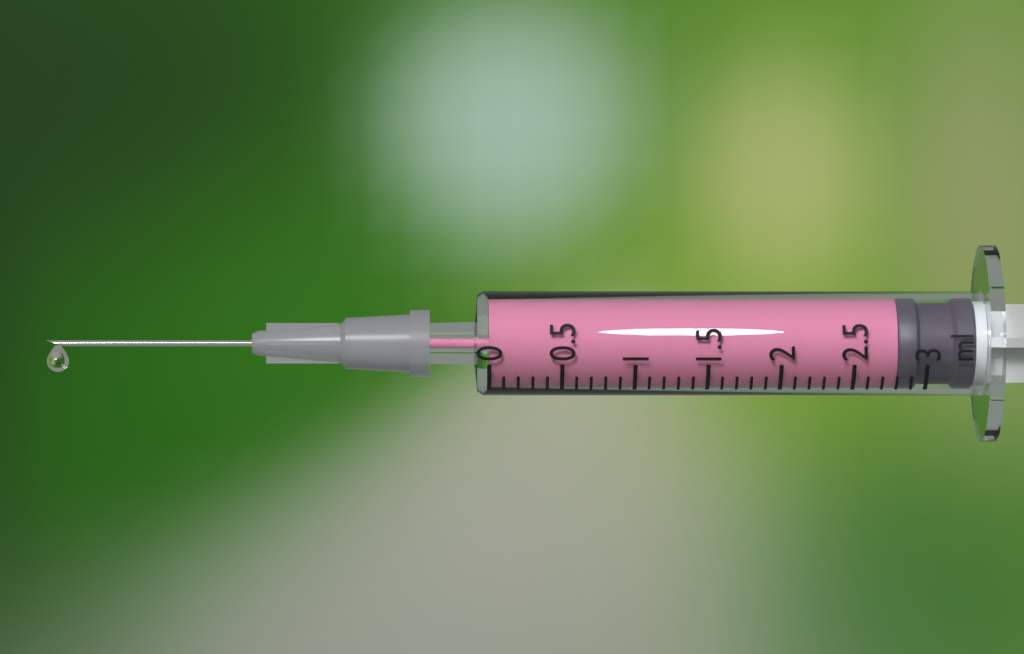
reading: 2.8 ml
